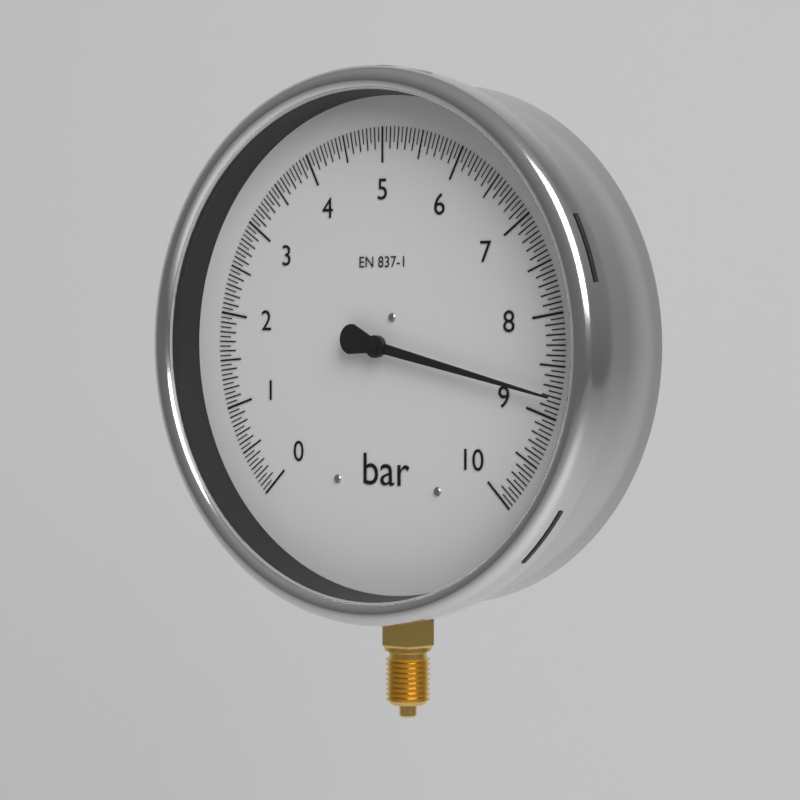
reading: 8.80 bar
